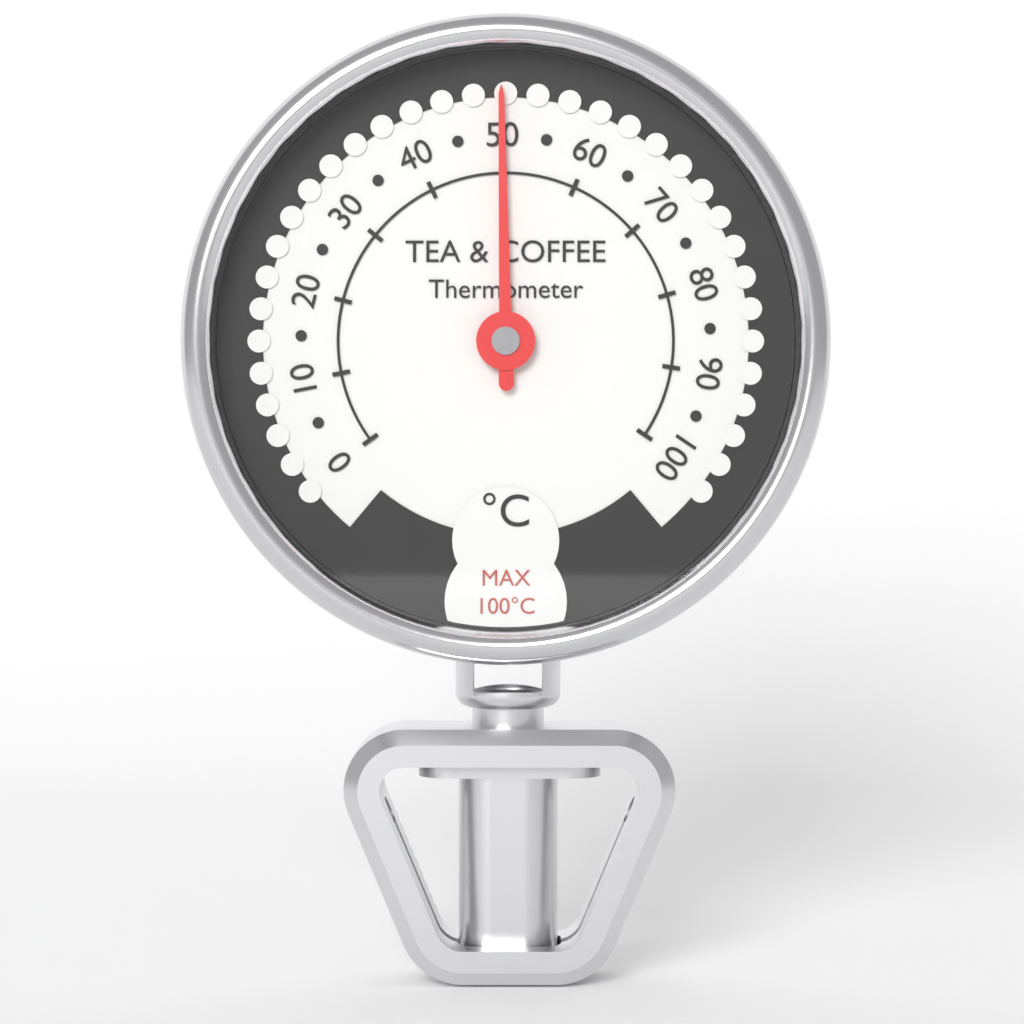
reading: 50 °C
